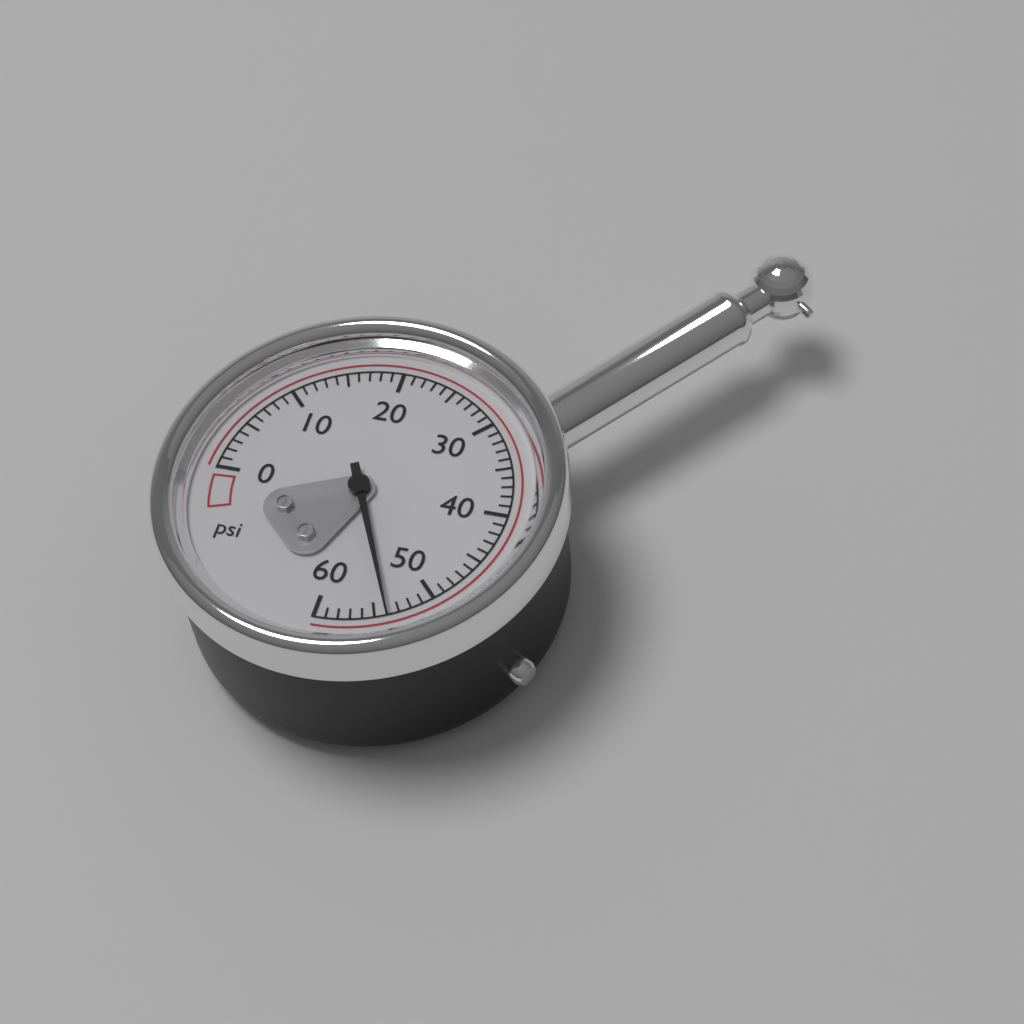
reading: 54 psi
